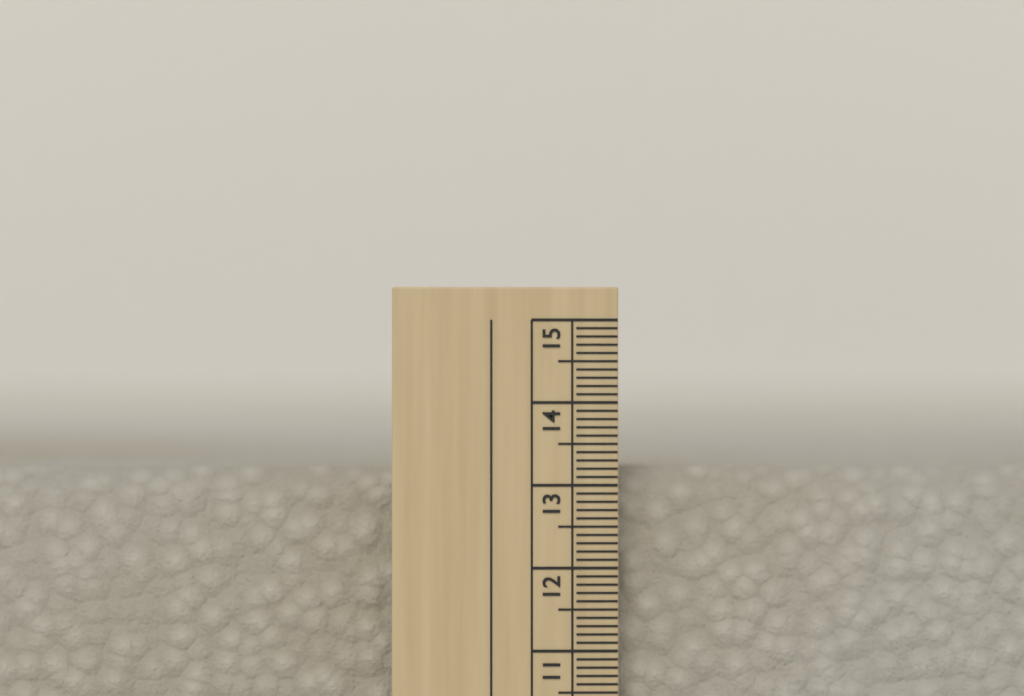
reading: 13.2 cm
